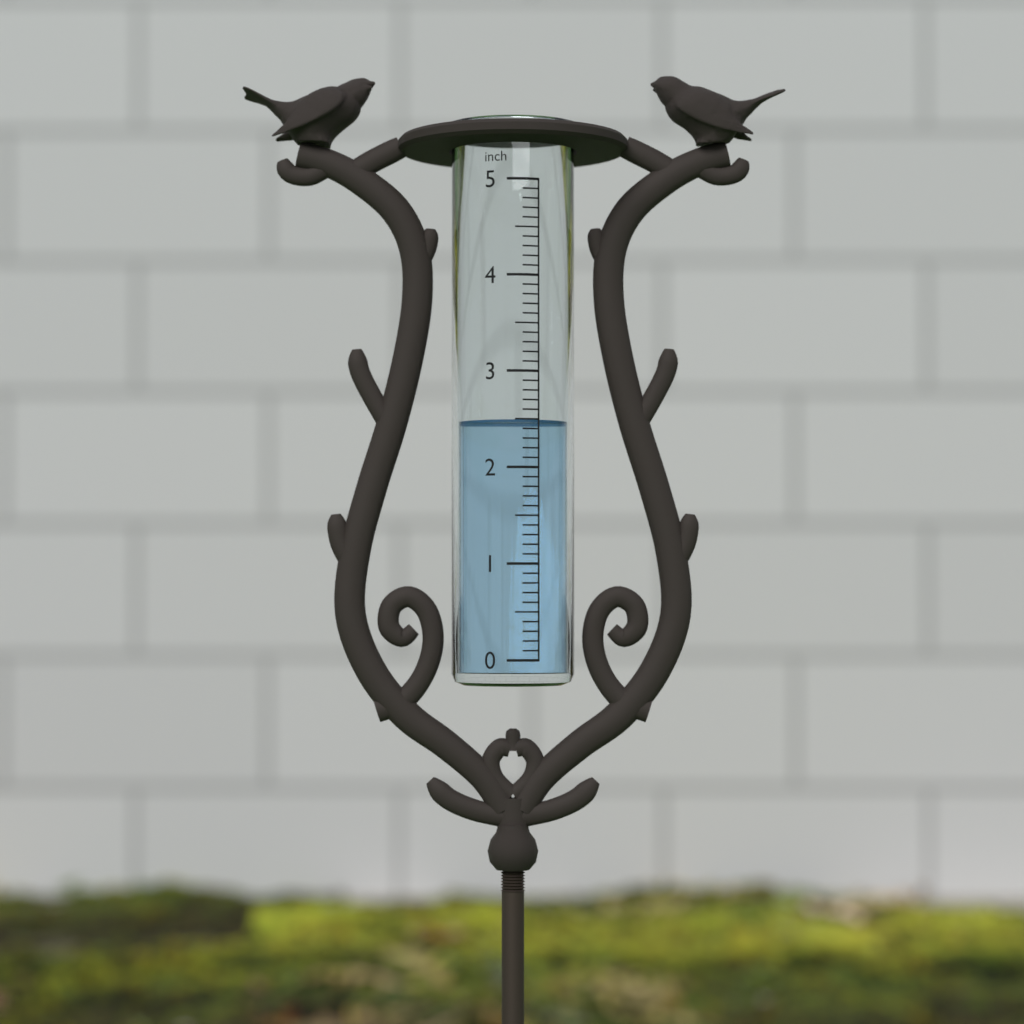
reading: 2.5 inch
